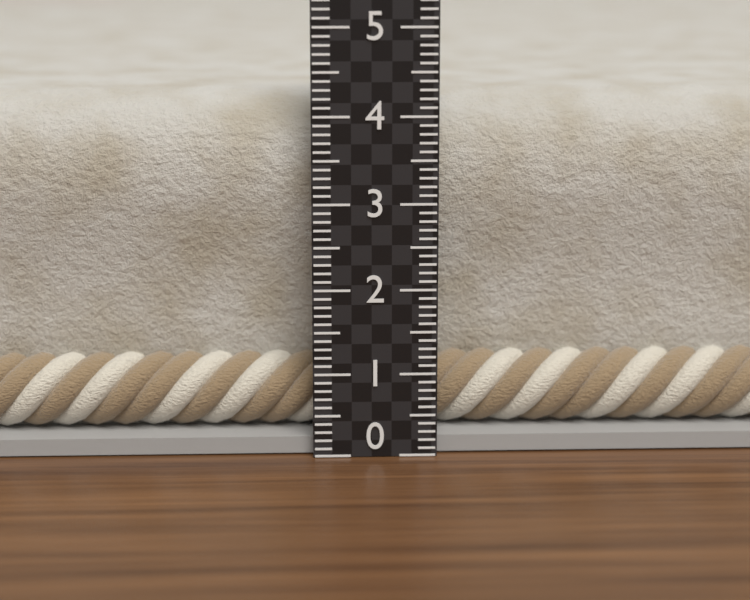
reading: 4.2 (no unit)
